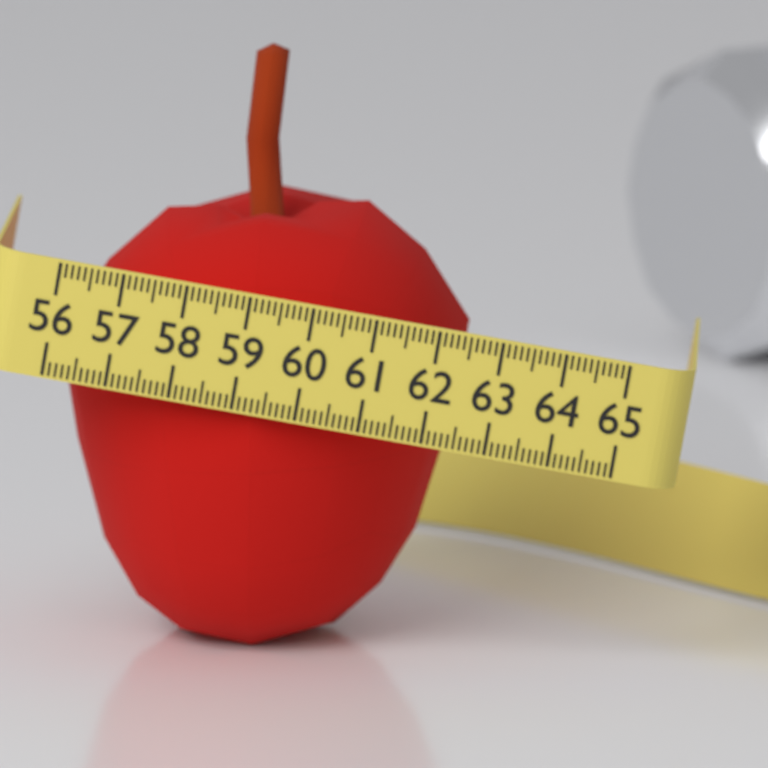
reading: 62.4 (no unit)
